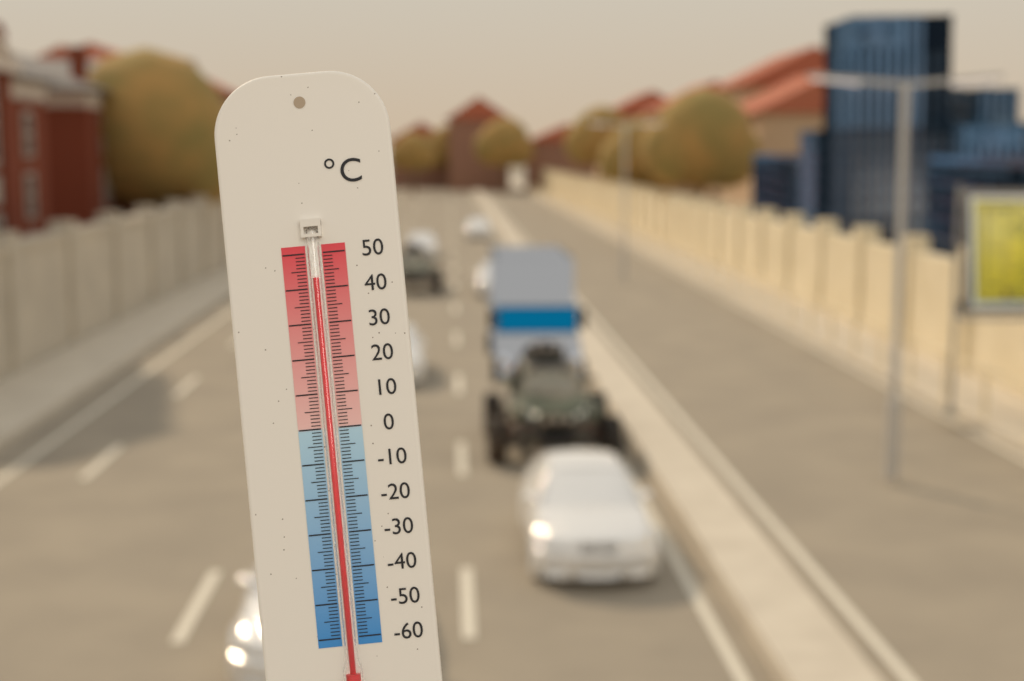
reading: 43 °C
